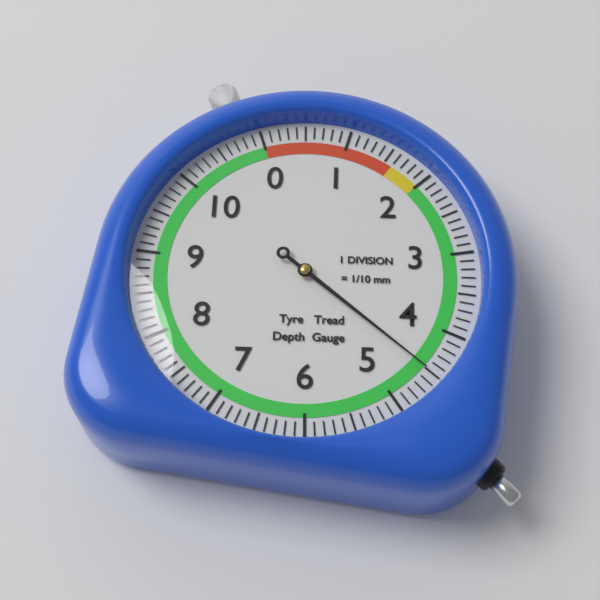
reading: 4.5 mm
